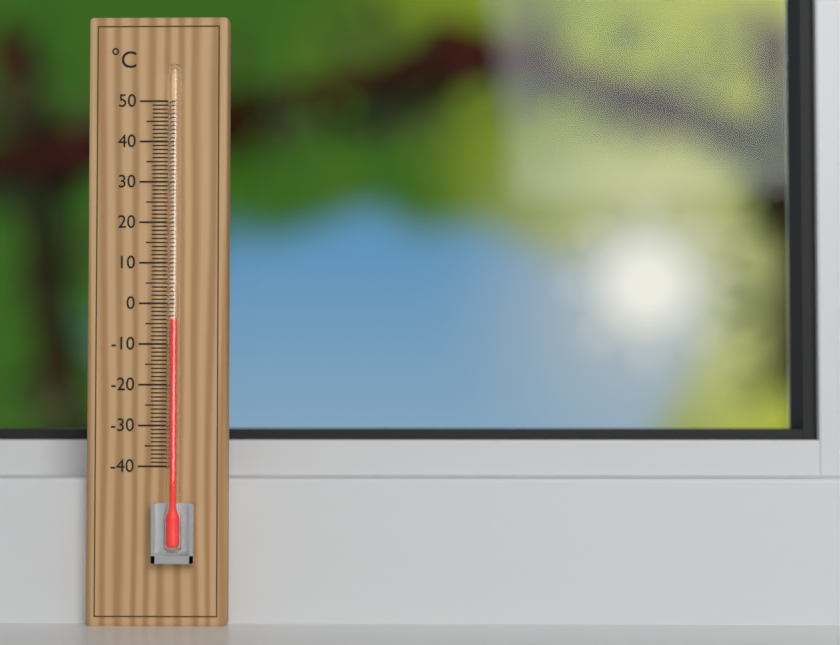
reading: -4 °C
